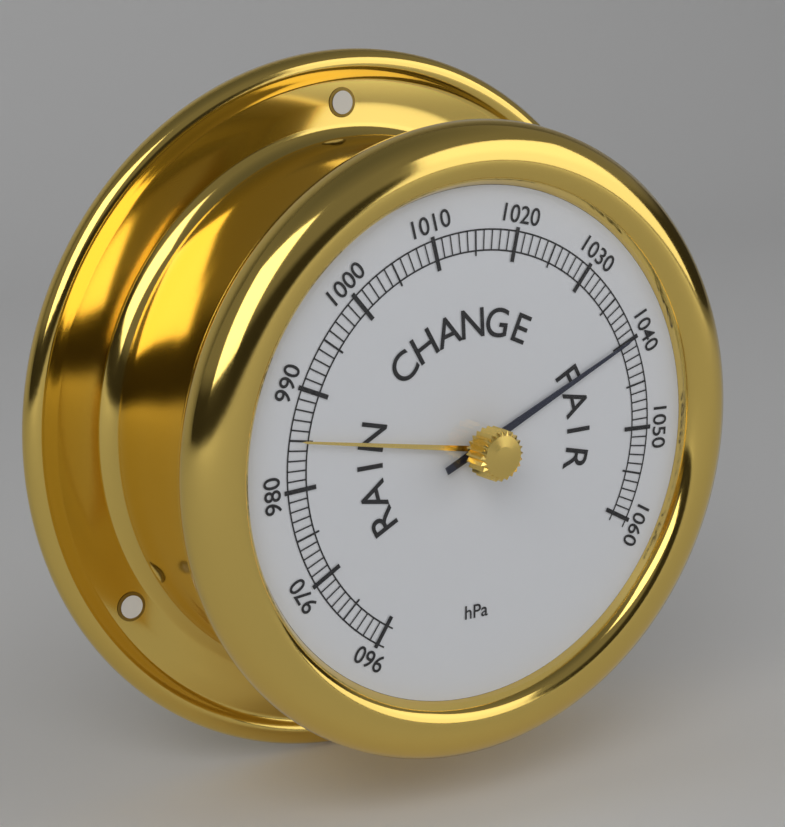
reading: 1040 hPa
